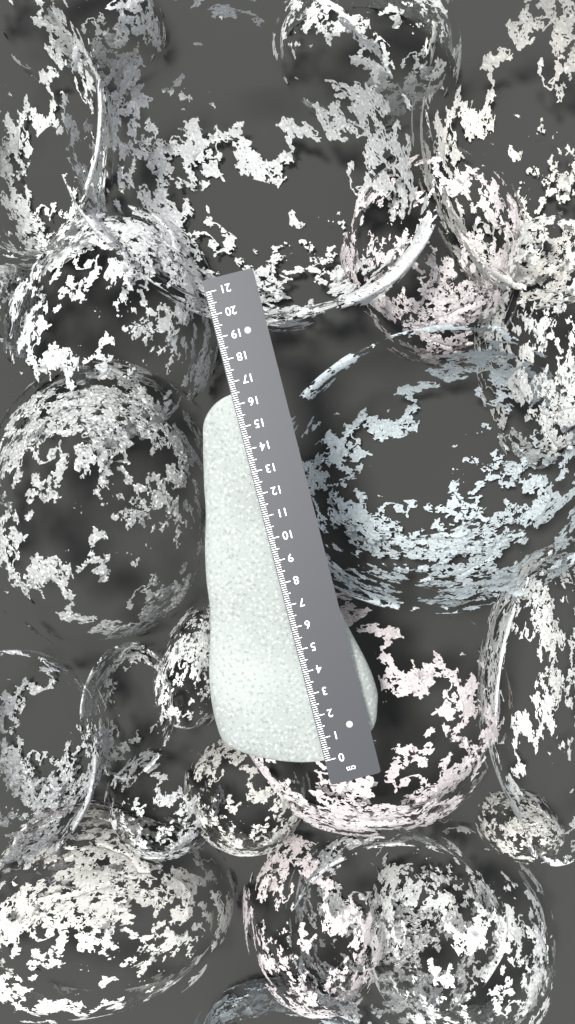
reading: 16.5 cm
